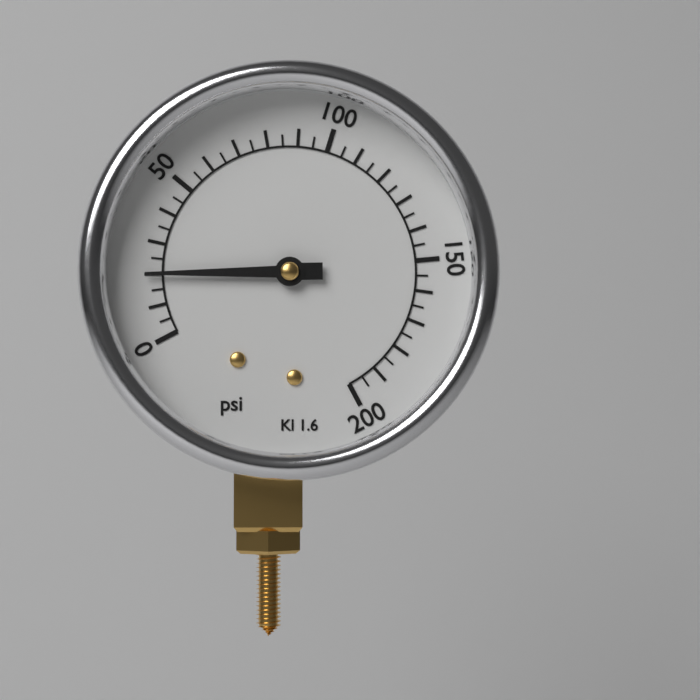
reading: 20 psi
